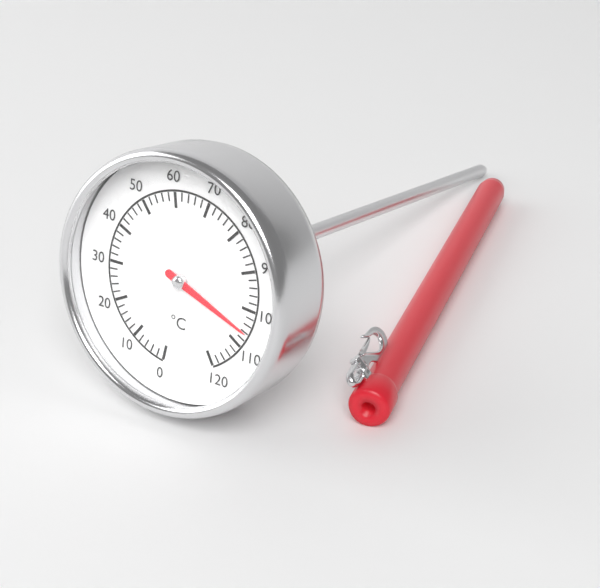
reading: 106 °C
